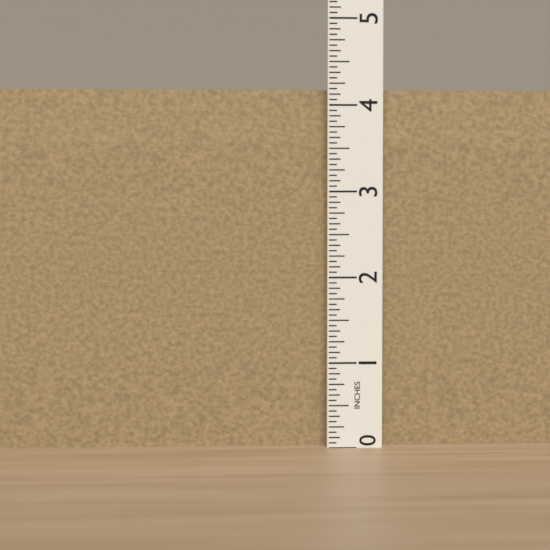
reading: 4.1875 in
